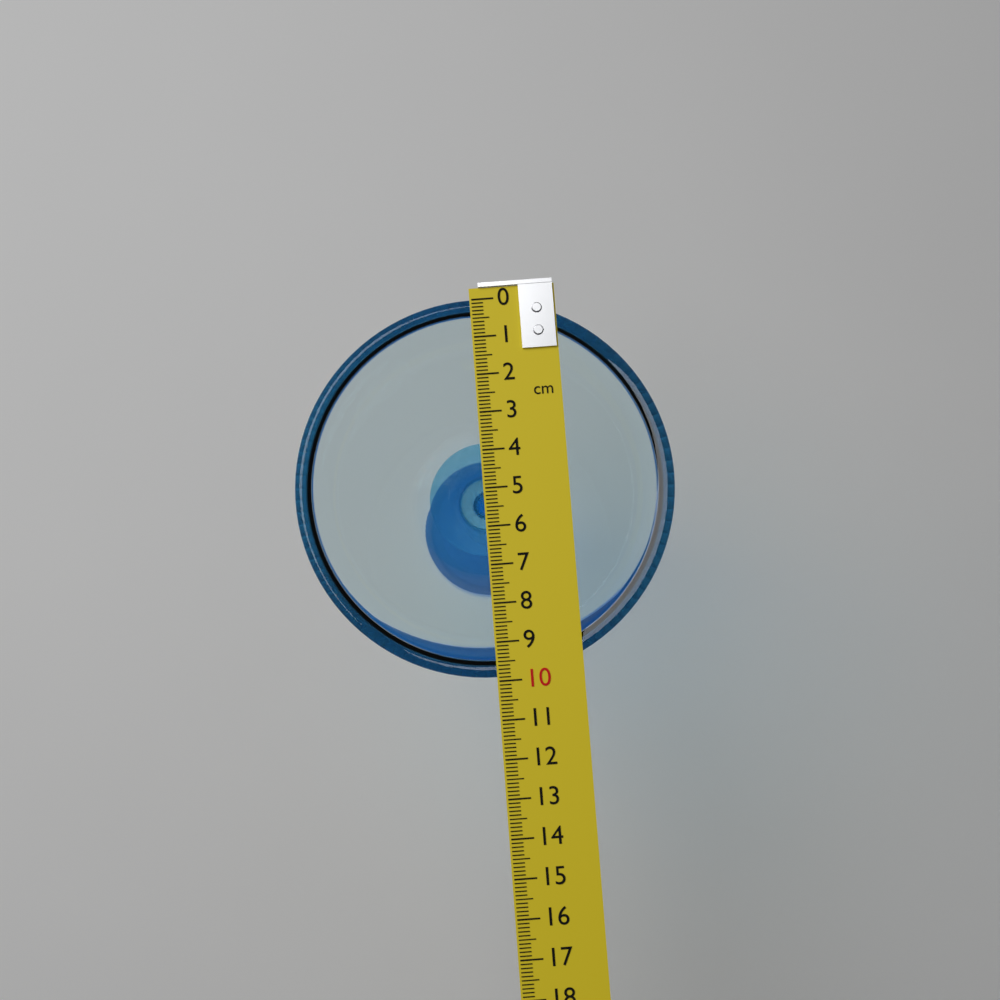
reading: 9.9 cm
